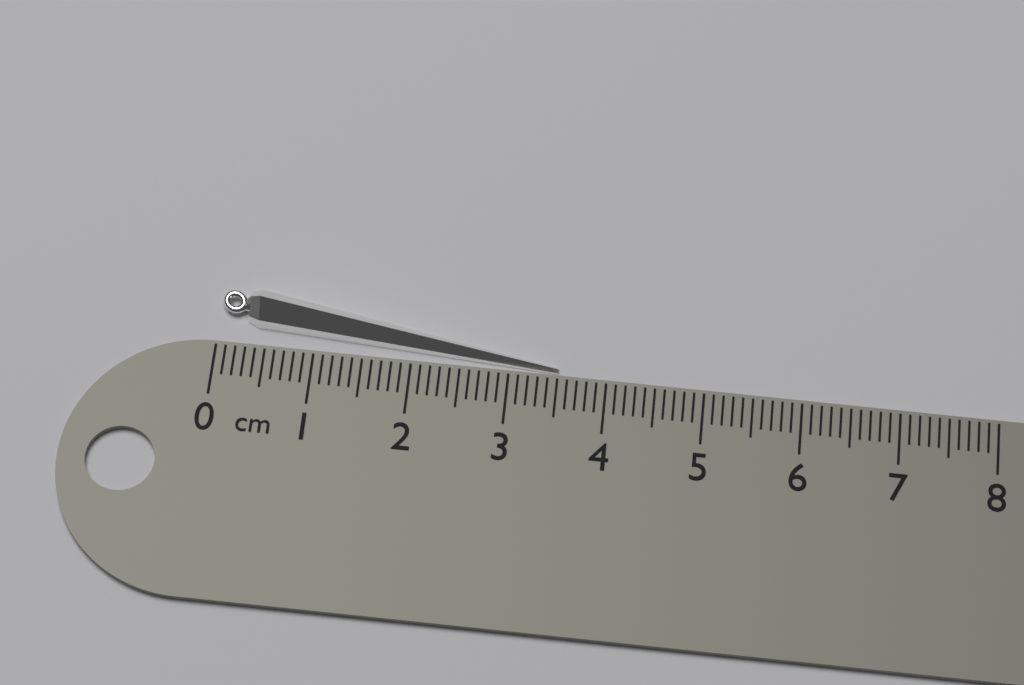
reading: 3.5 cm
